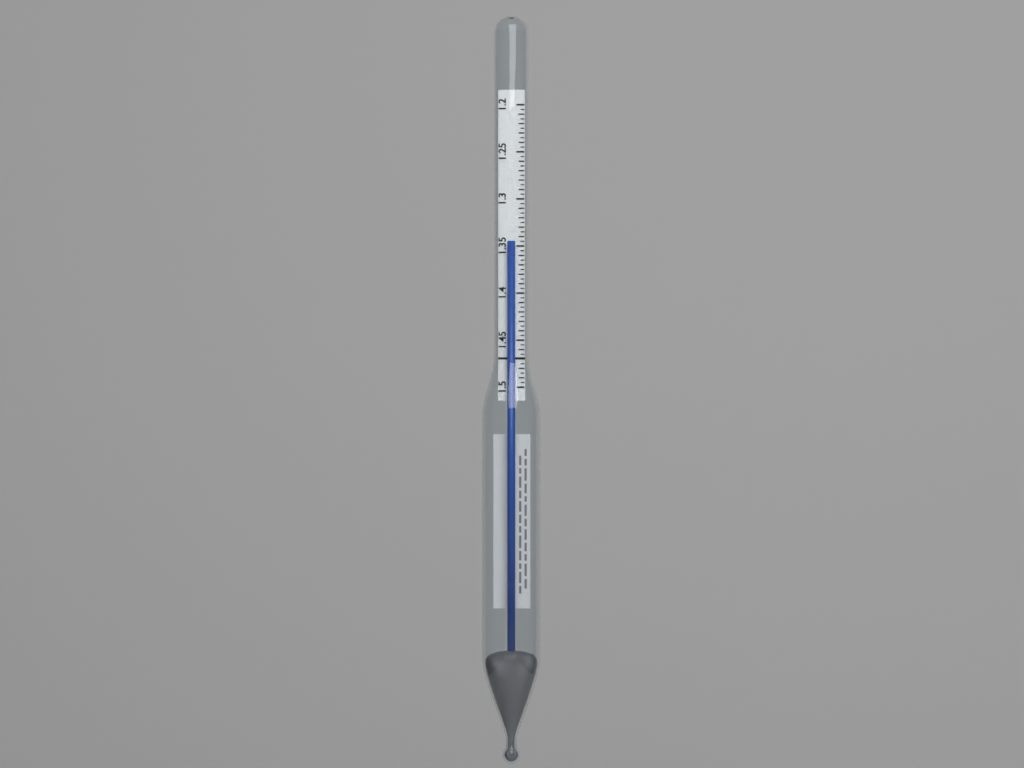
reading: 1.345 (no unit)
